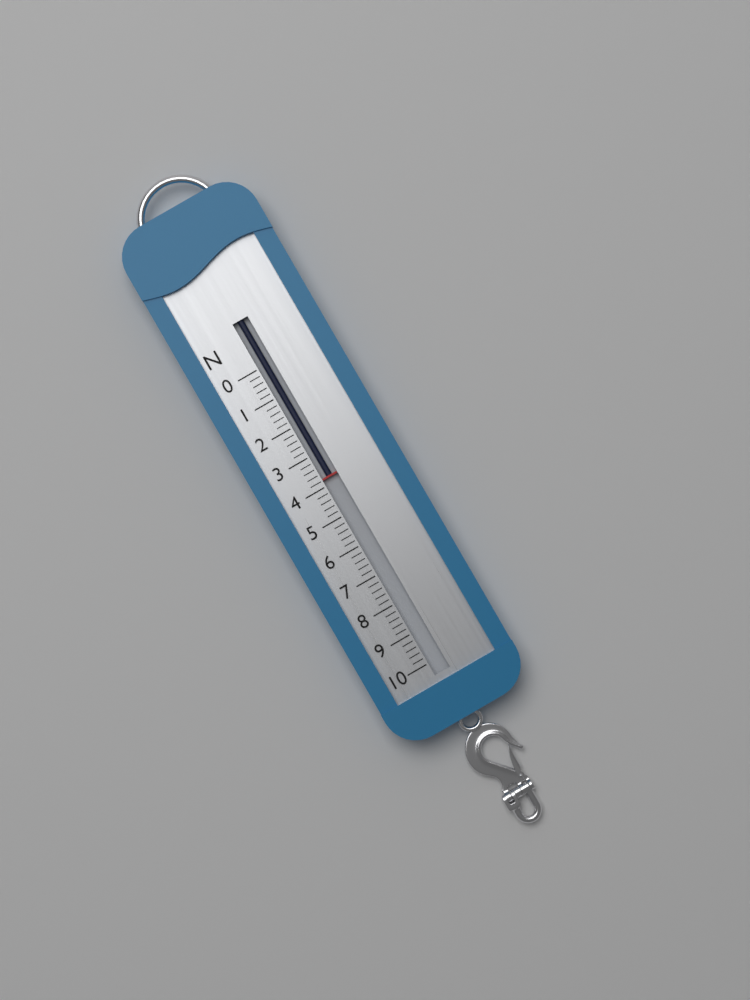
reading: 3.8 N
